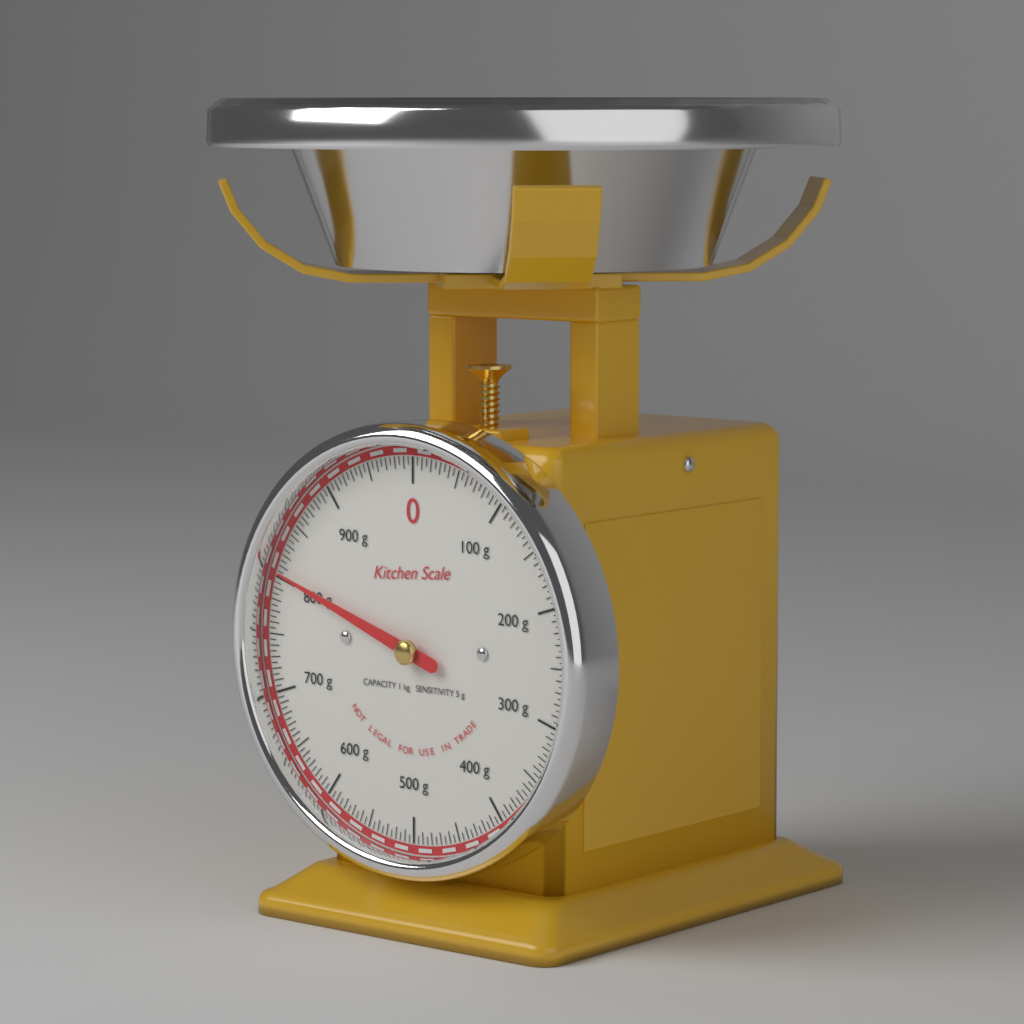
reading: 805 g
